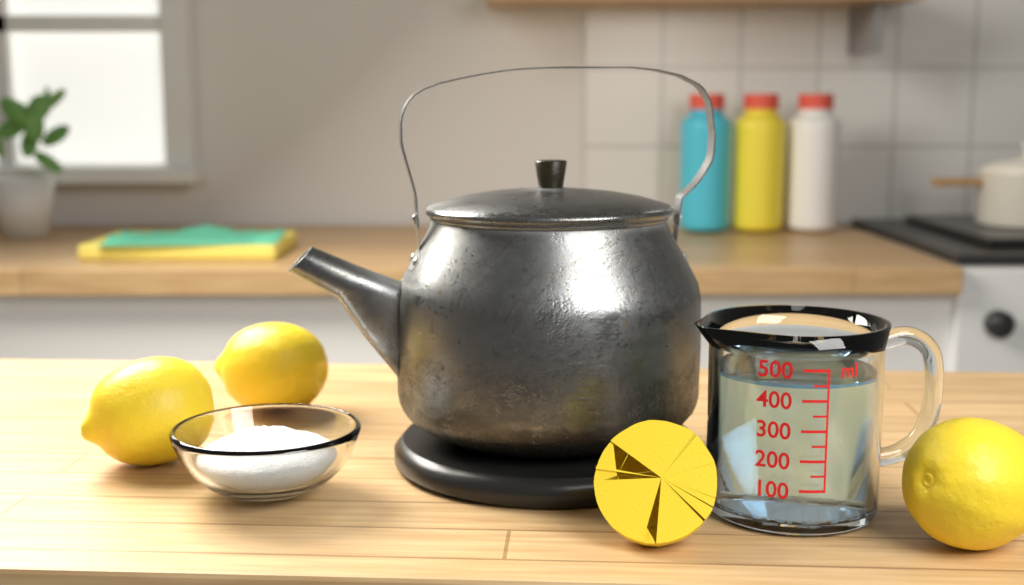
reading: 450 ml
